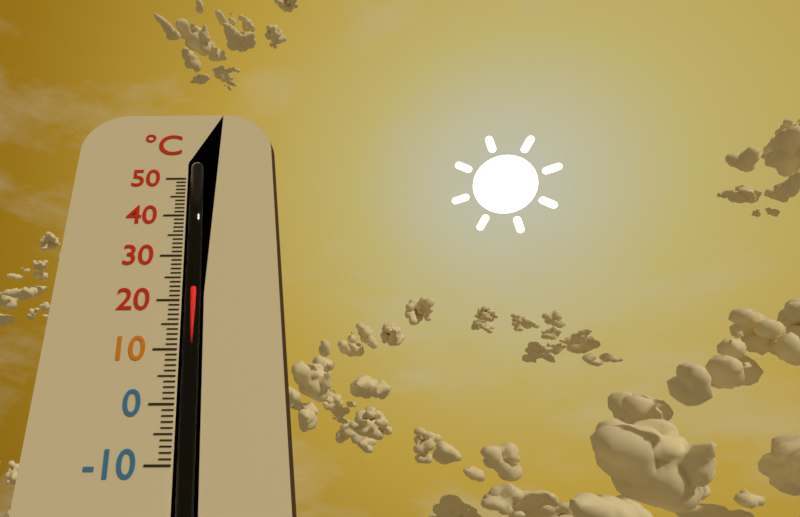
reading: 23 °C
